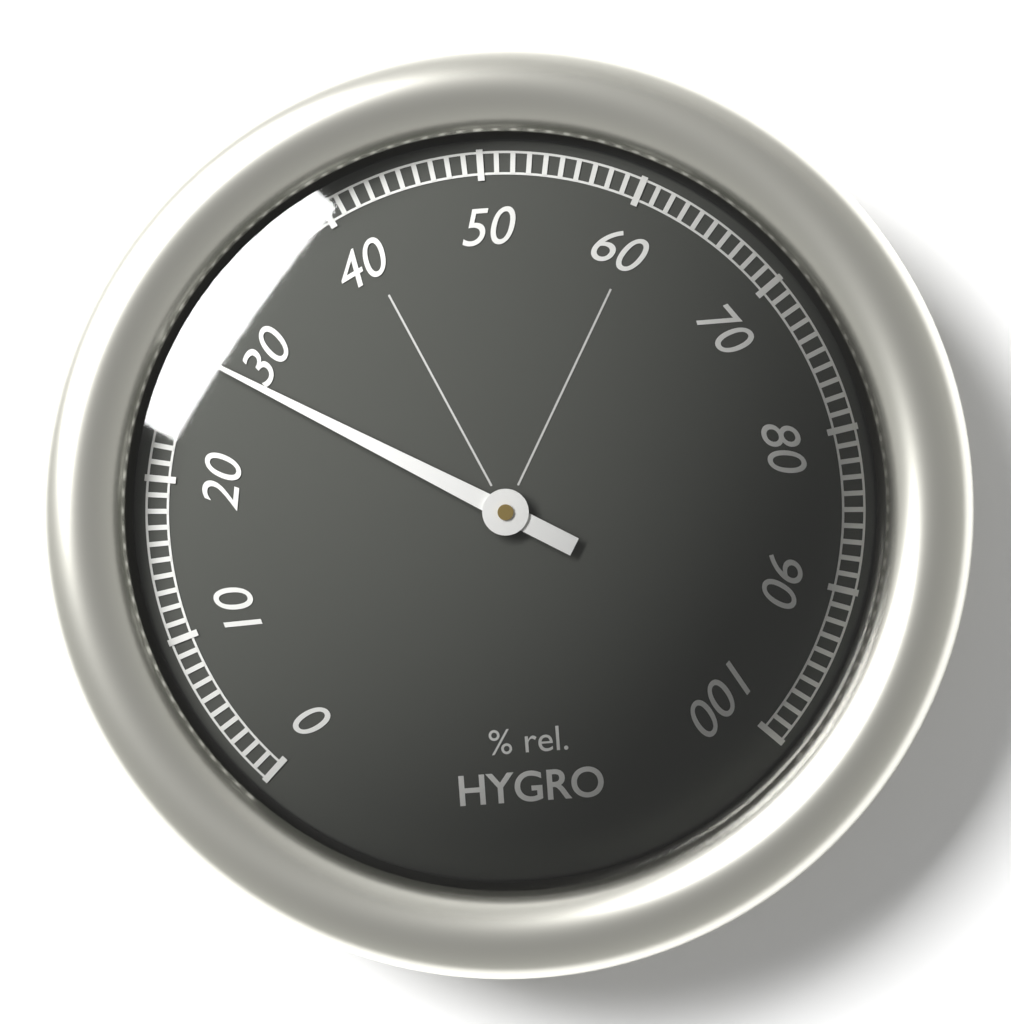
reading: 28 %
